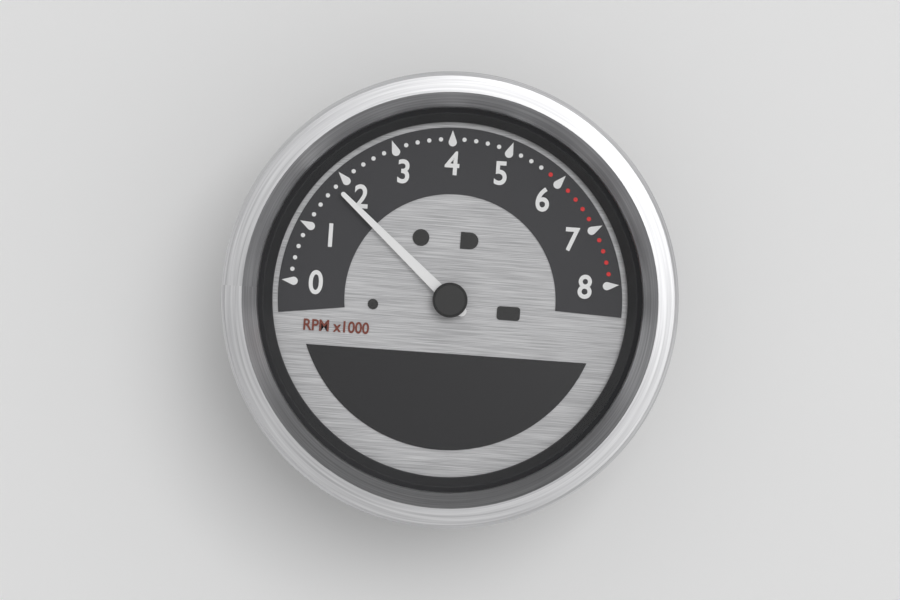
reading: 1800 RPM
